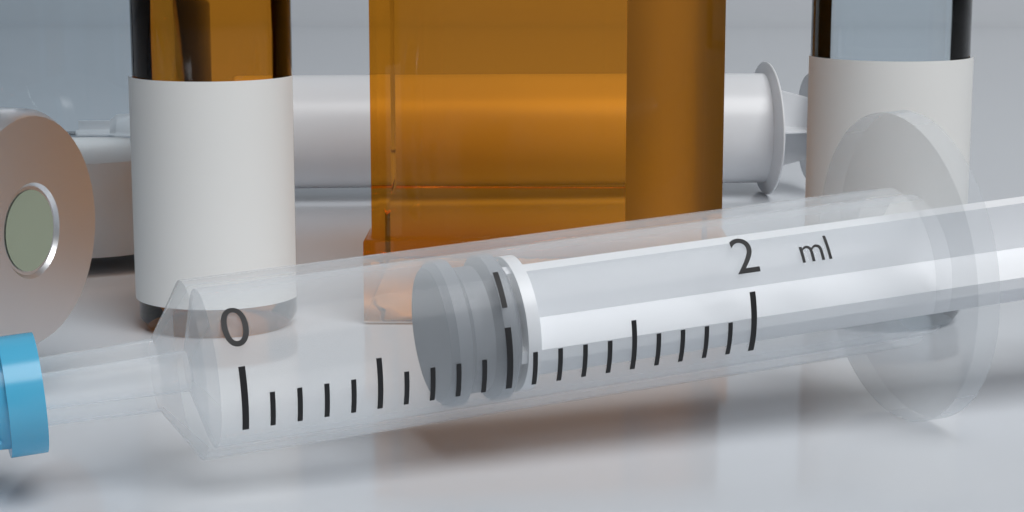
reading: 0.8 ml
